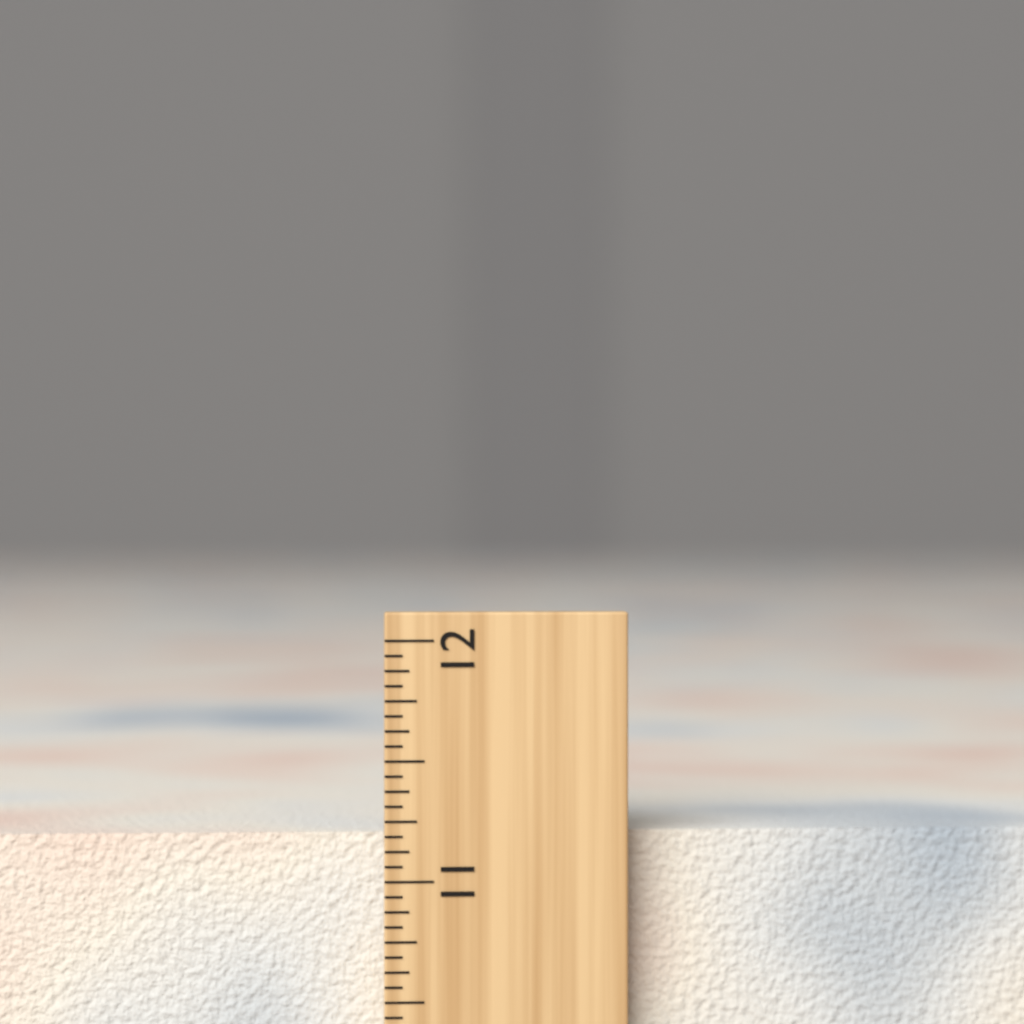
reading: 11.1875 inch
